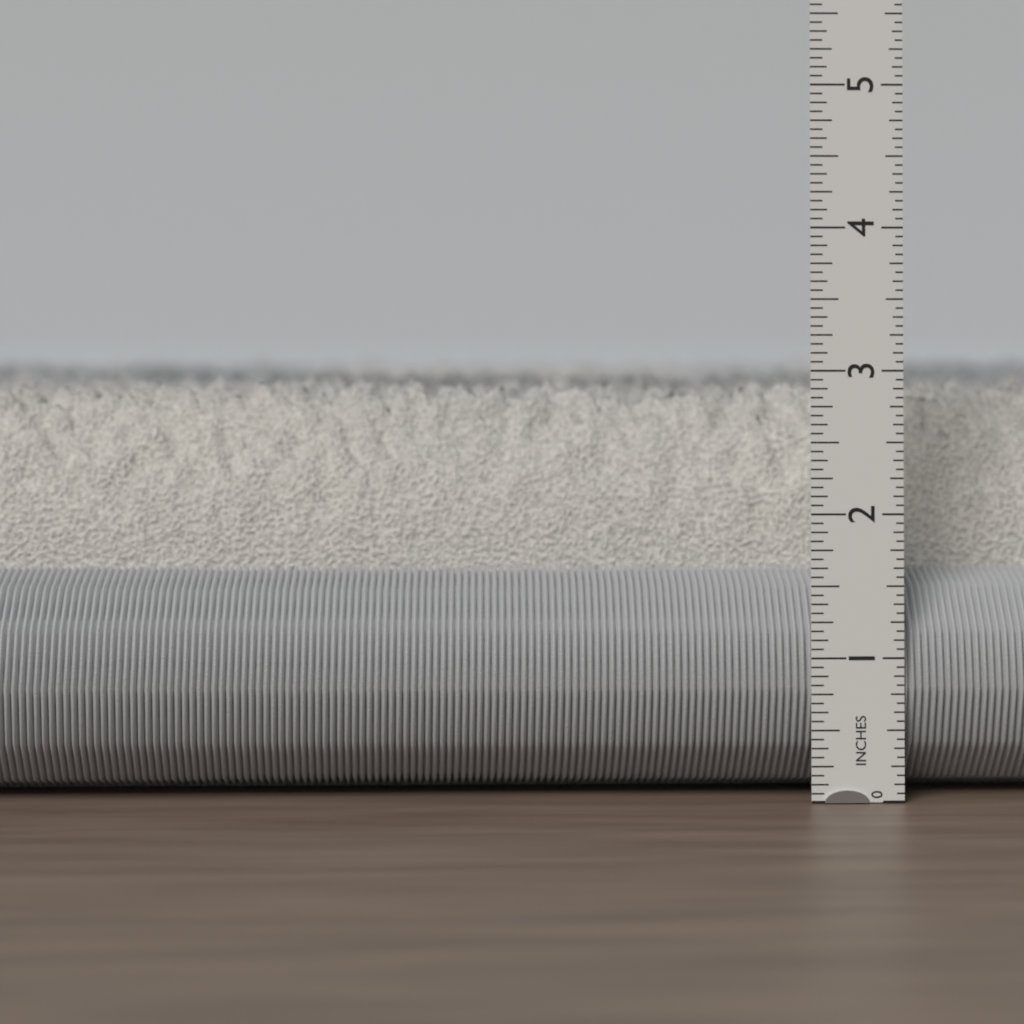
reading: 2.9375 in
